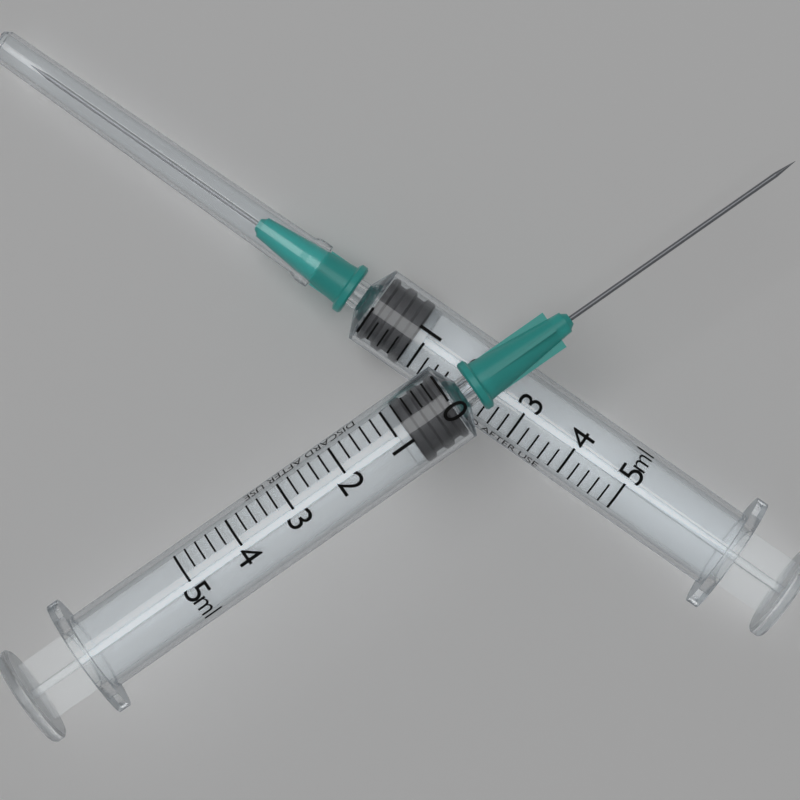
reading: 0.0 ml
